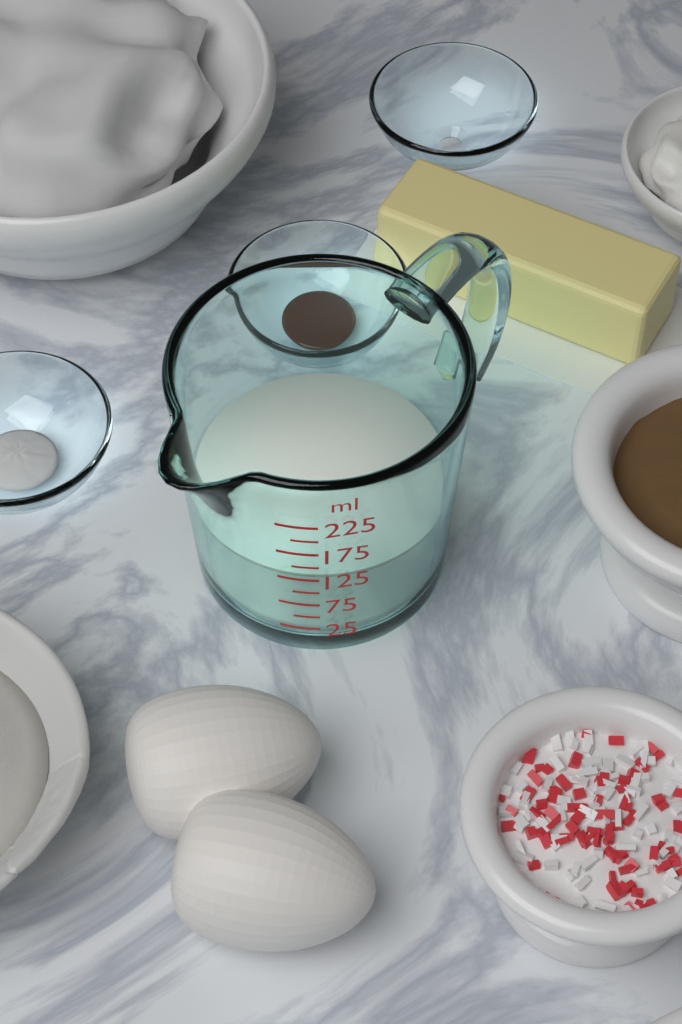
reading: 125 ml
